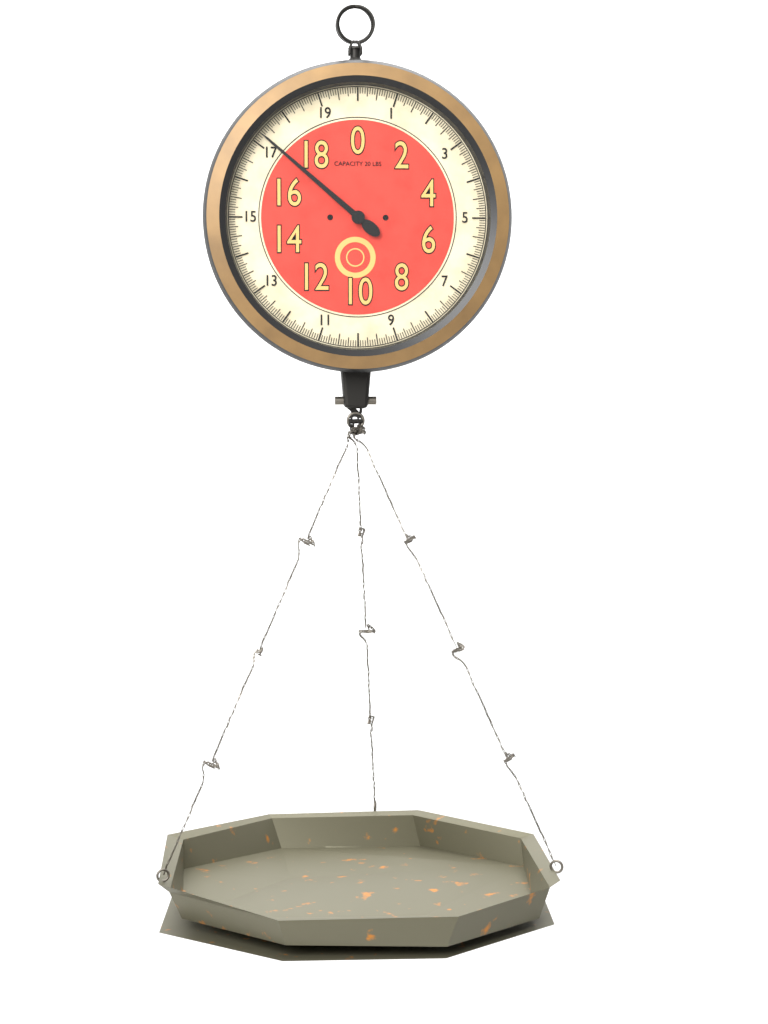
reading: 17.2500 lbs
